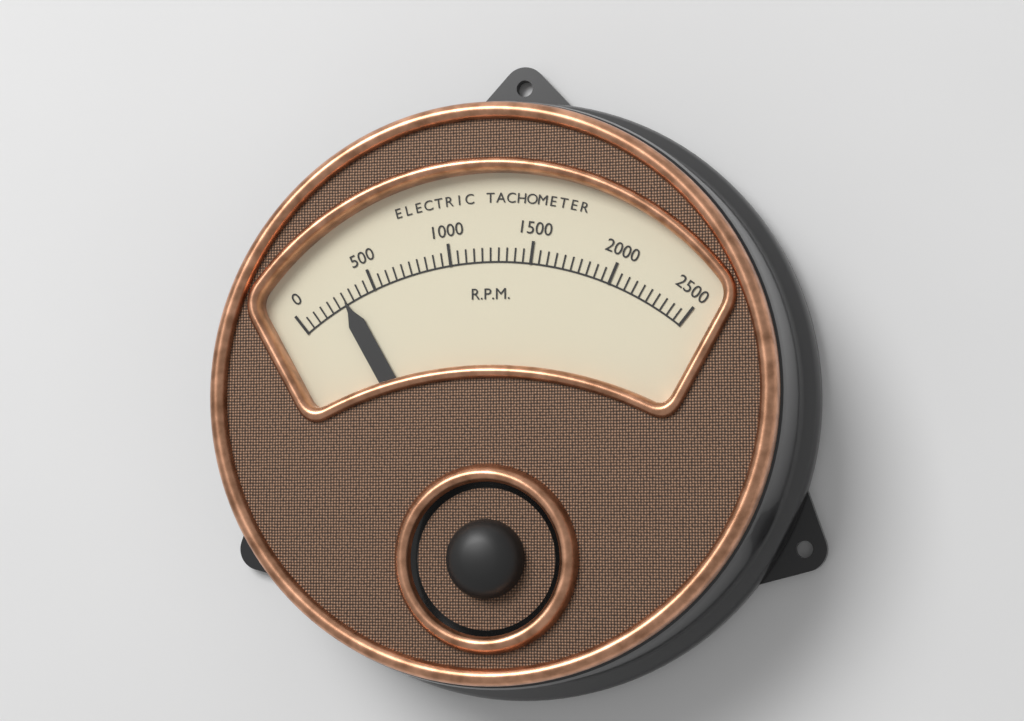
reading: 300 RPM
